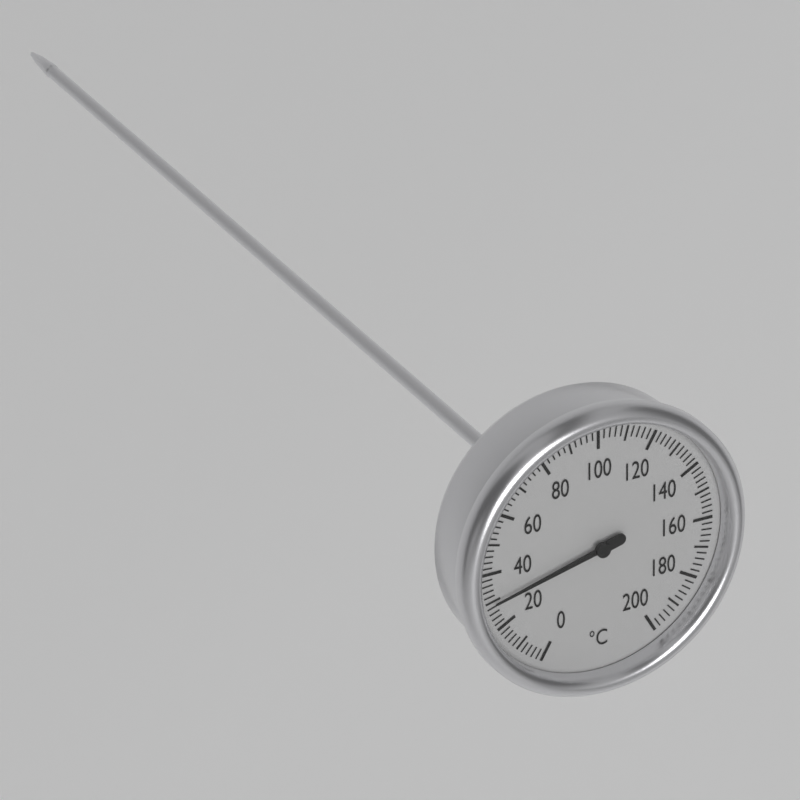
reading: 30 °C
